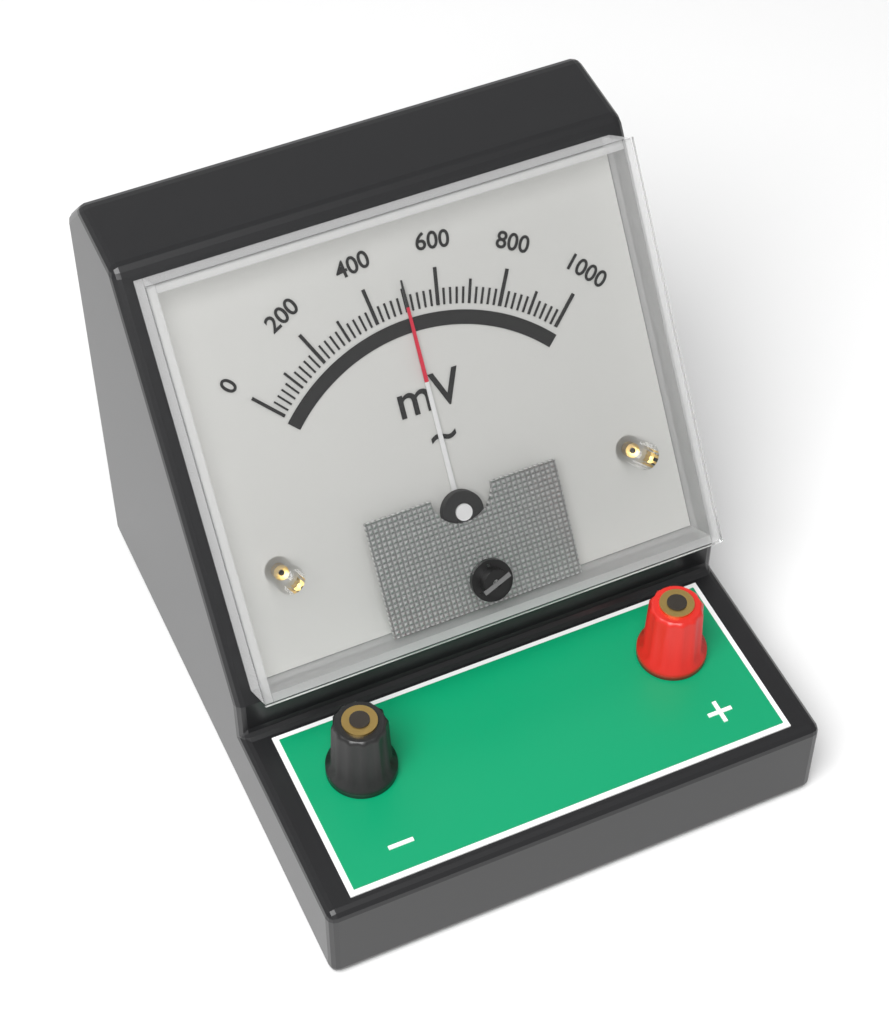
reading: 500 mV
